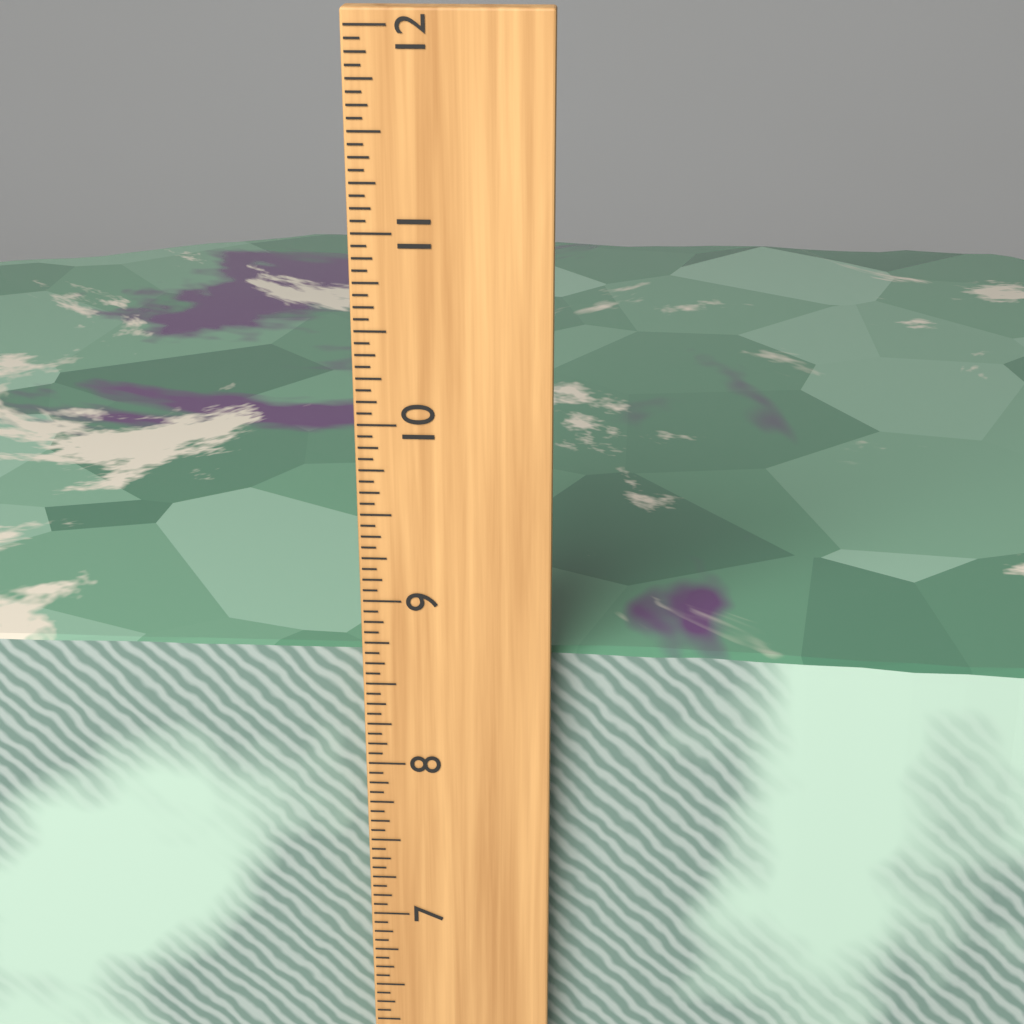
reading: 8.6250 inch
